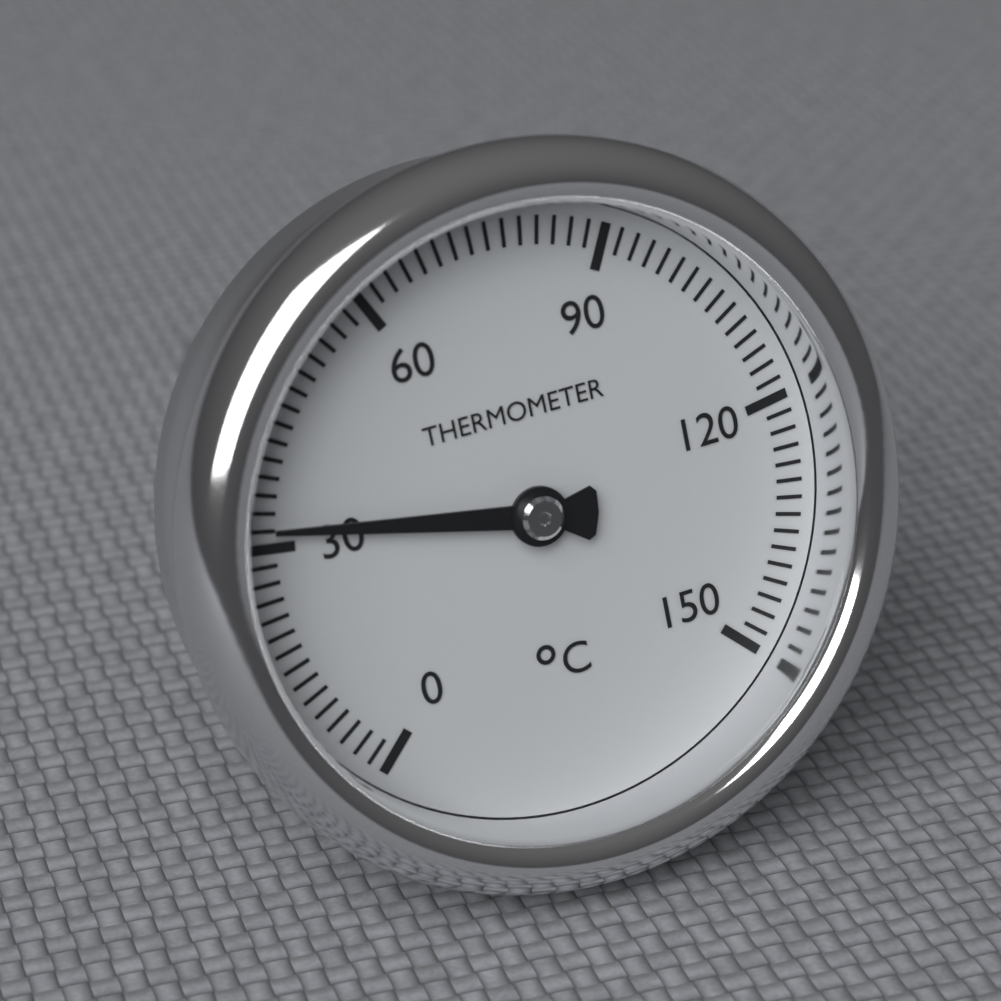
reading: 32 °C
